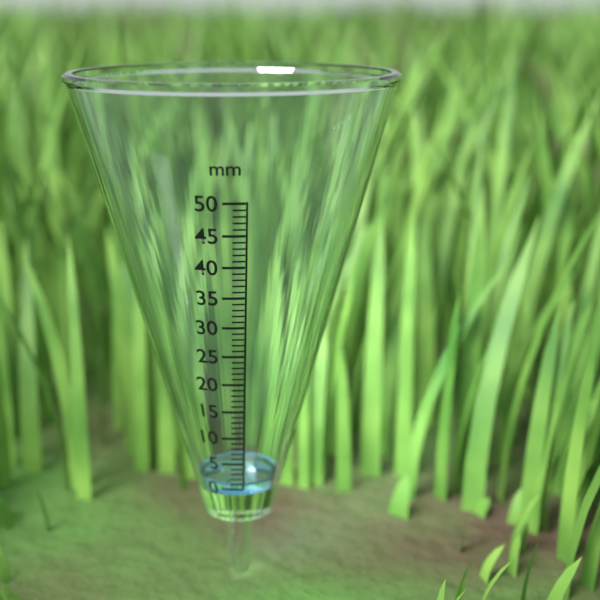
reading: 1 mm
